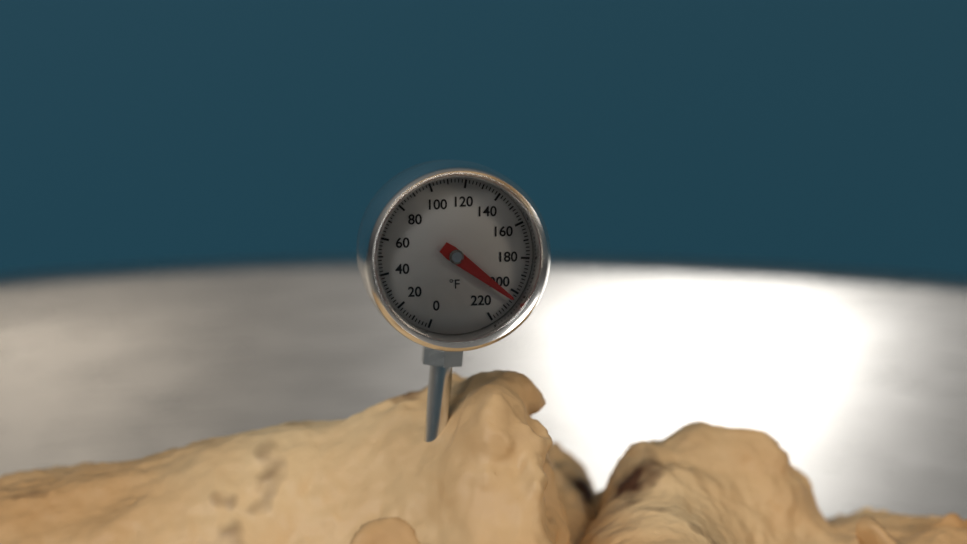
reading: 204 °F
